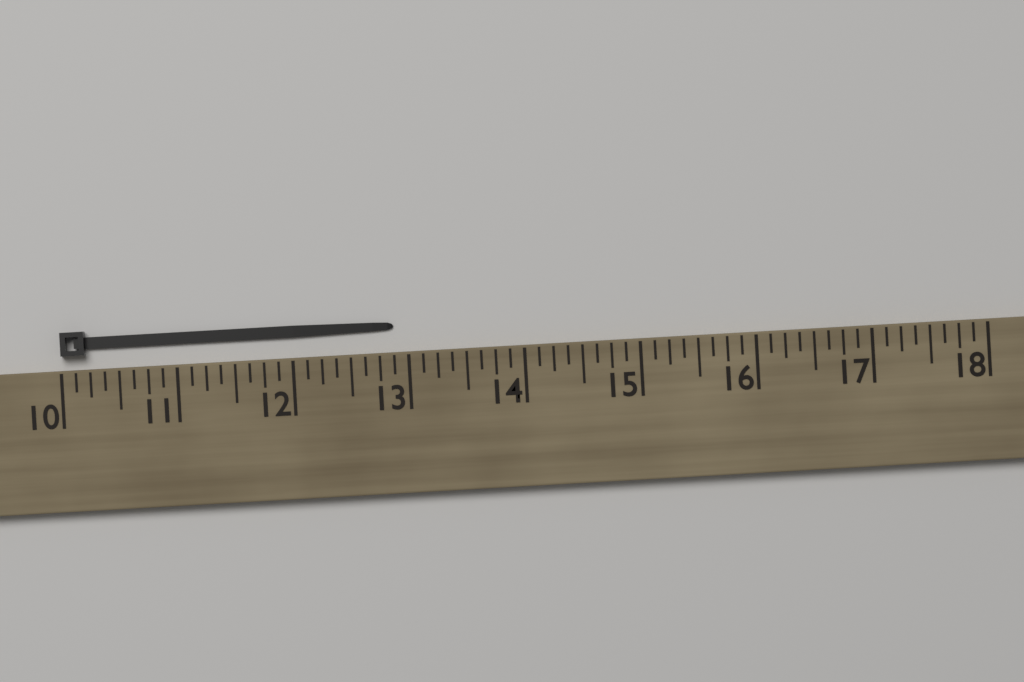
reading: 12.875 (no unit)
